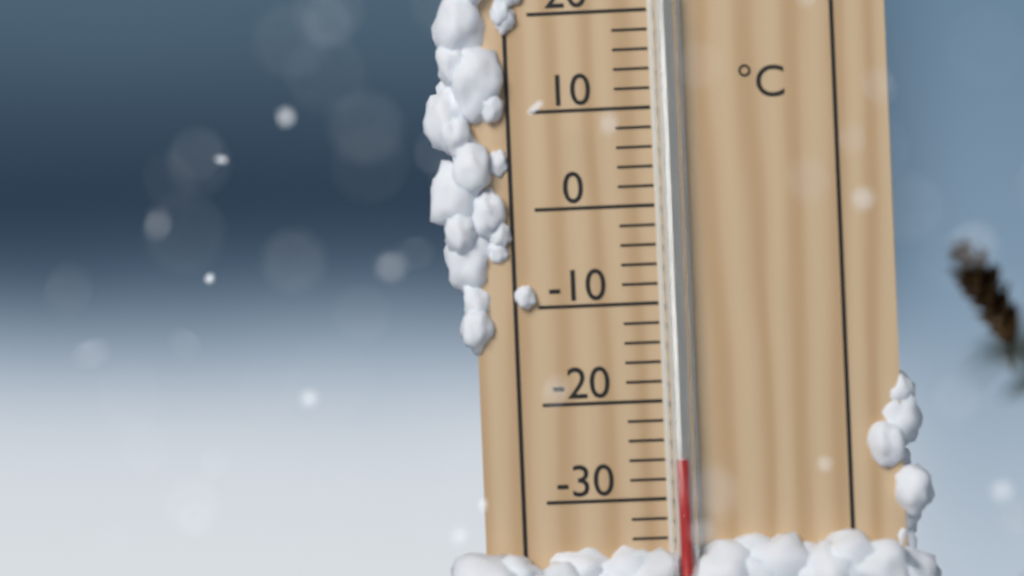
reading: -26 °C
